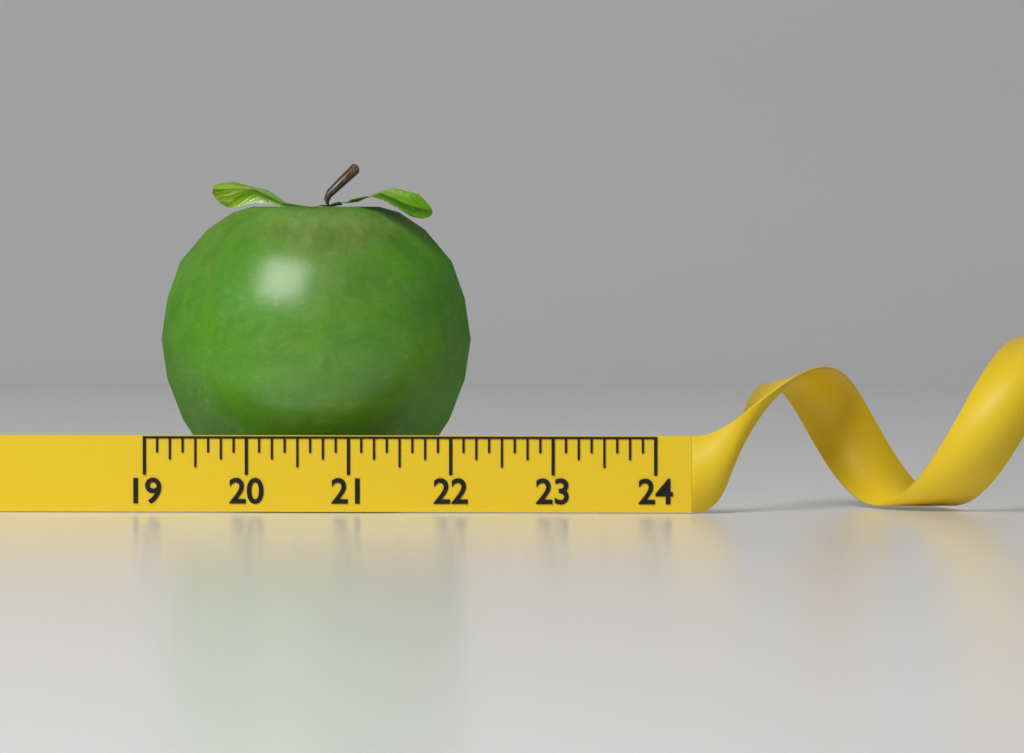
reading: 22.125 (no unit)
